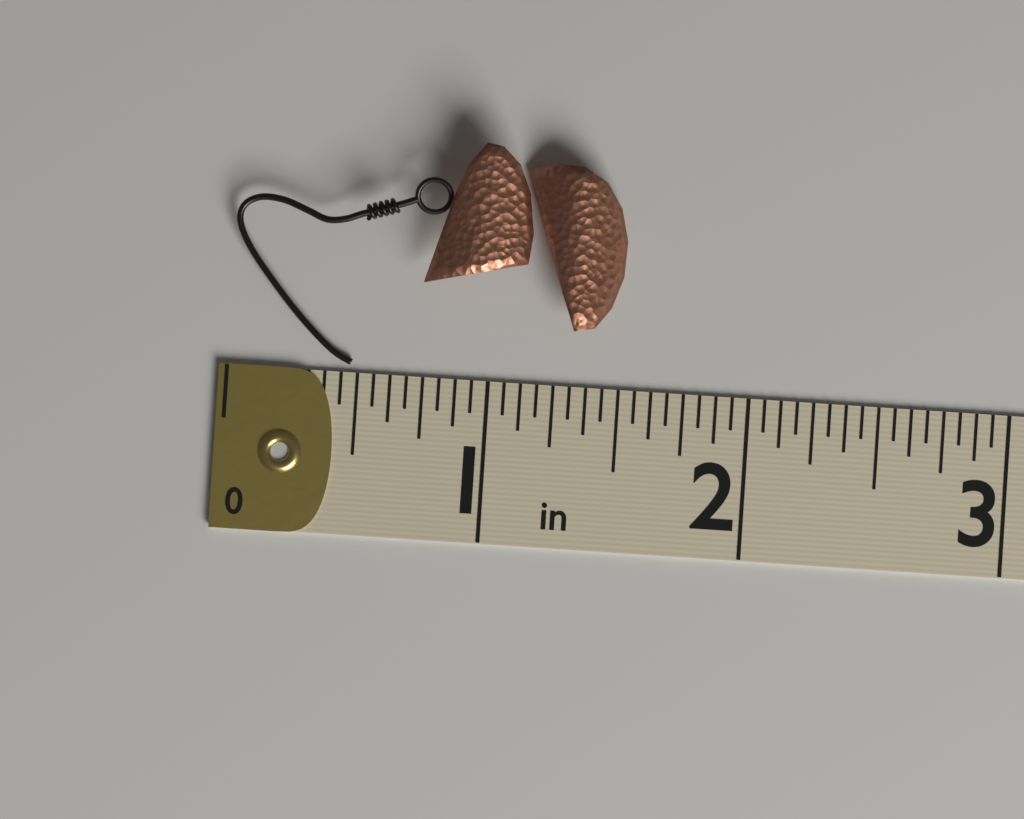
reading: 1.5000 in
